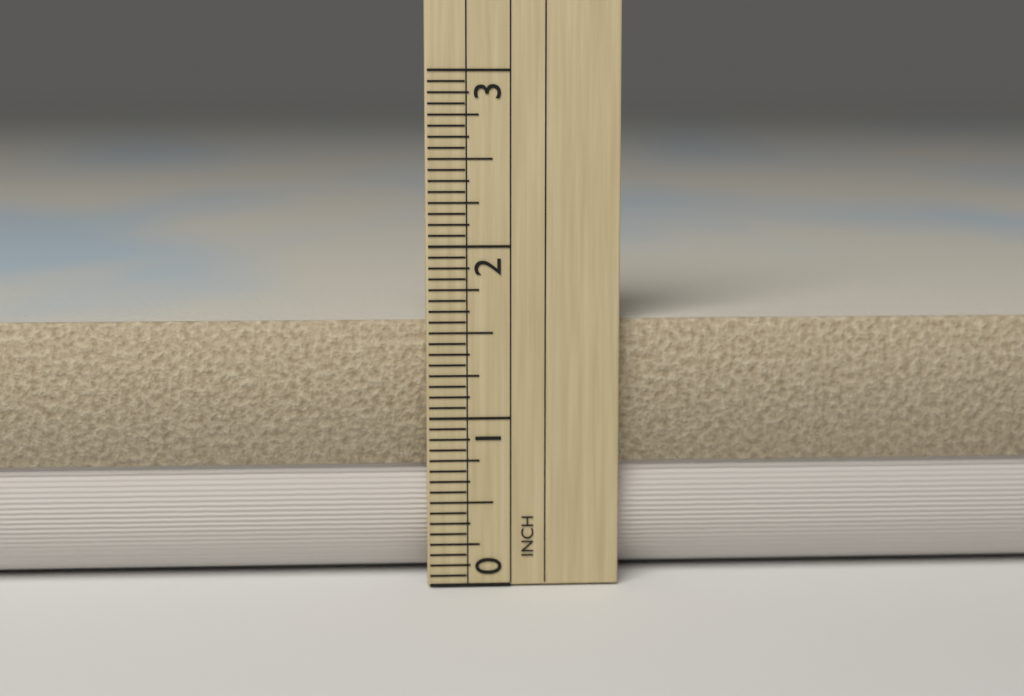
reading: 1.5625 in
